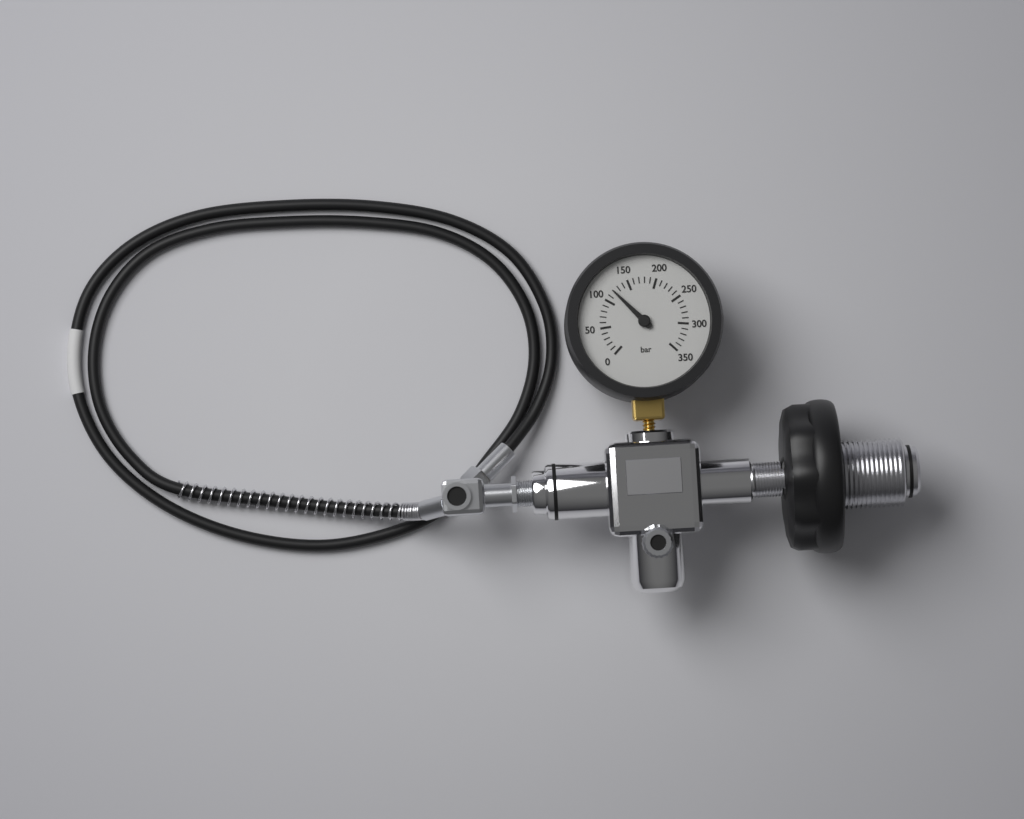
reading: 120 bar
